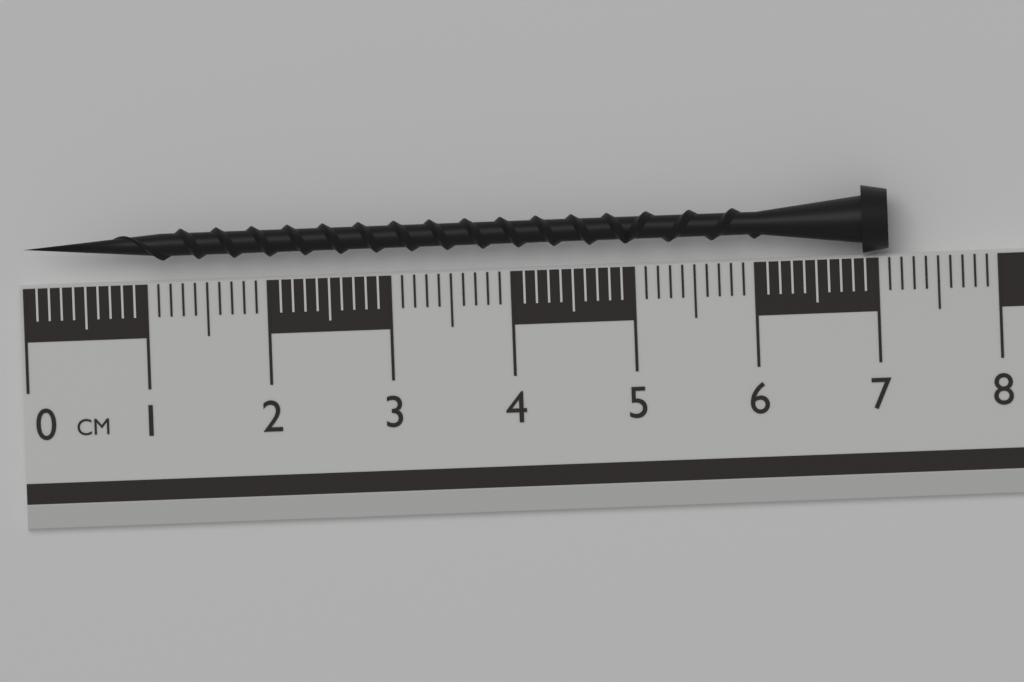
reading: 7.1 cm
